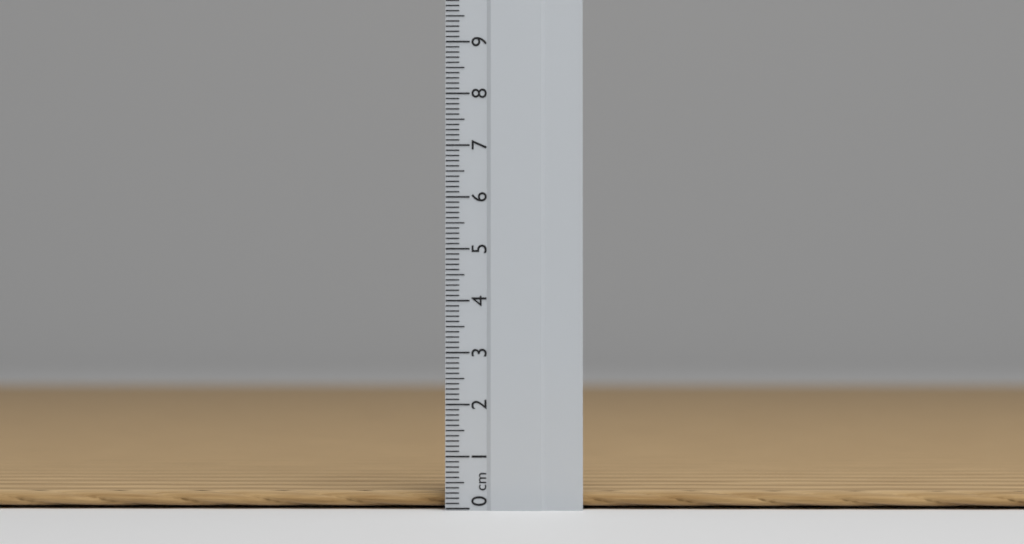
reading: 0.3 cm
